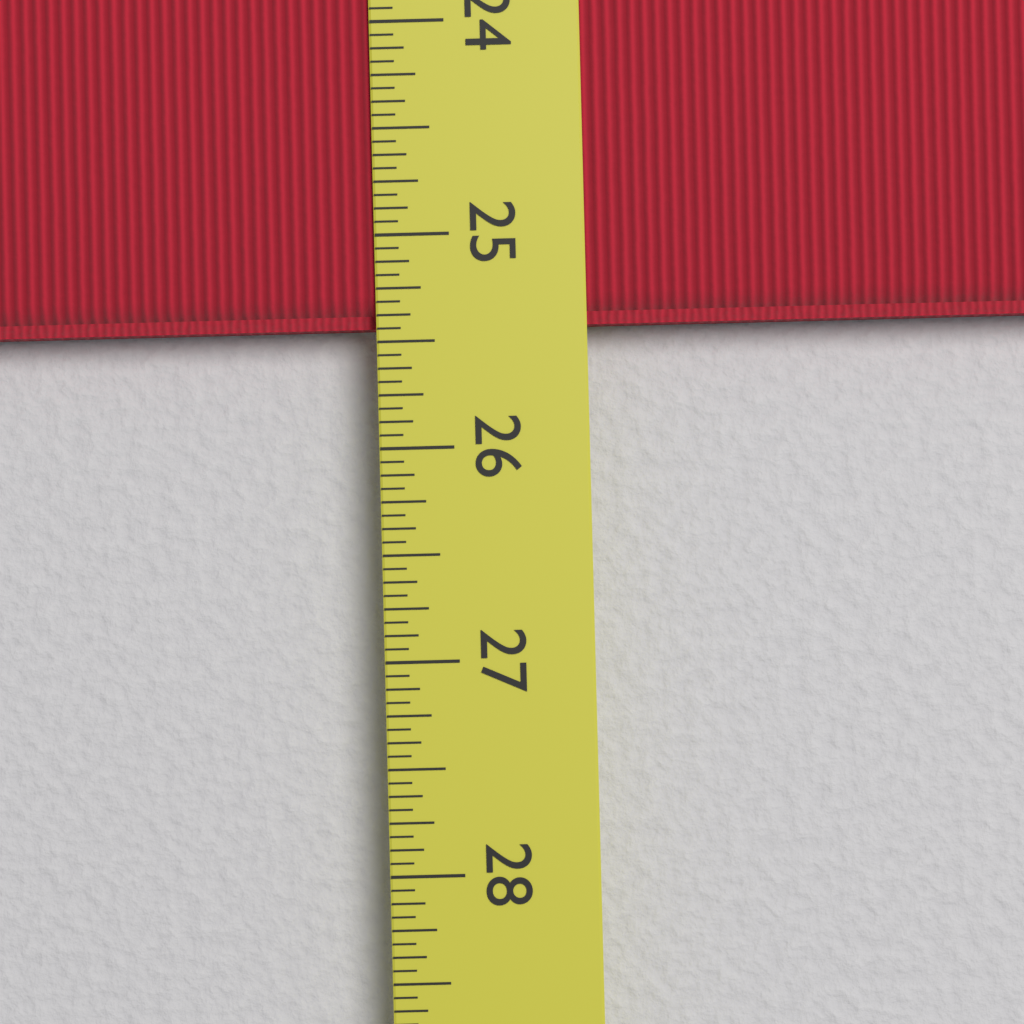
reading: 25.4375 in
